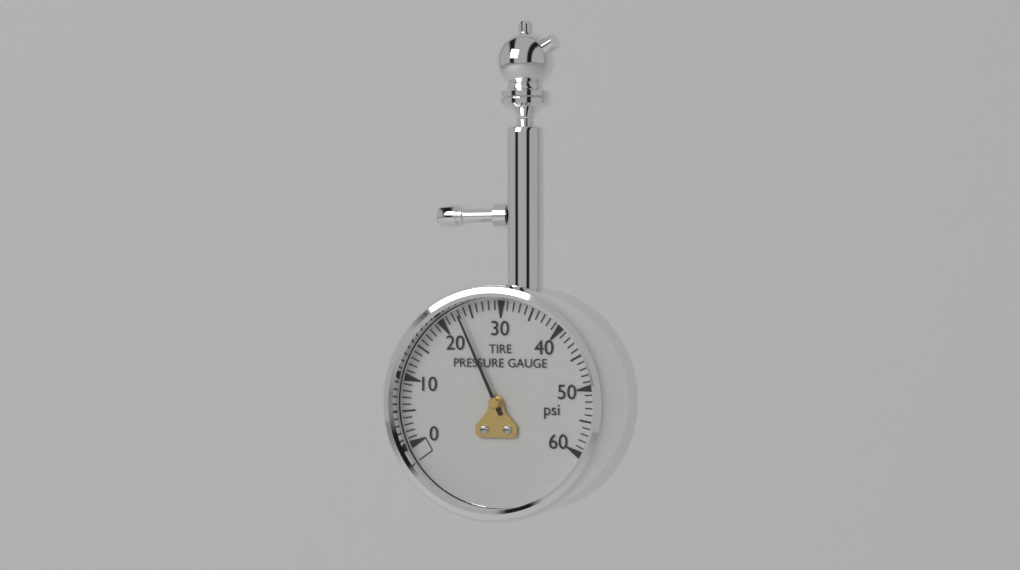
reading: 23 psi
